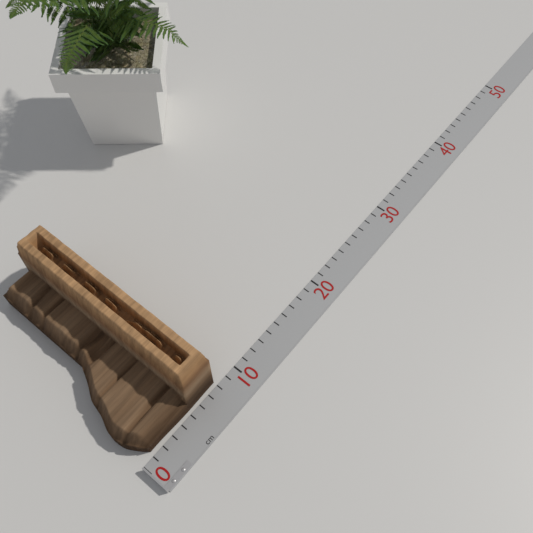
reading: 8 cm
